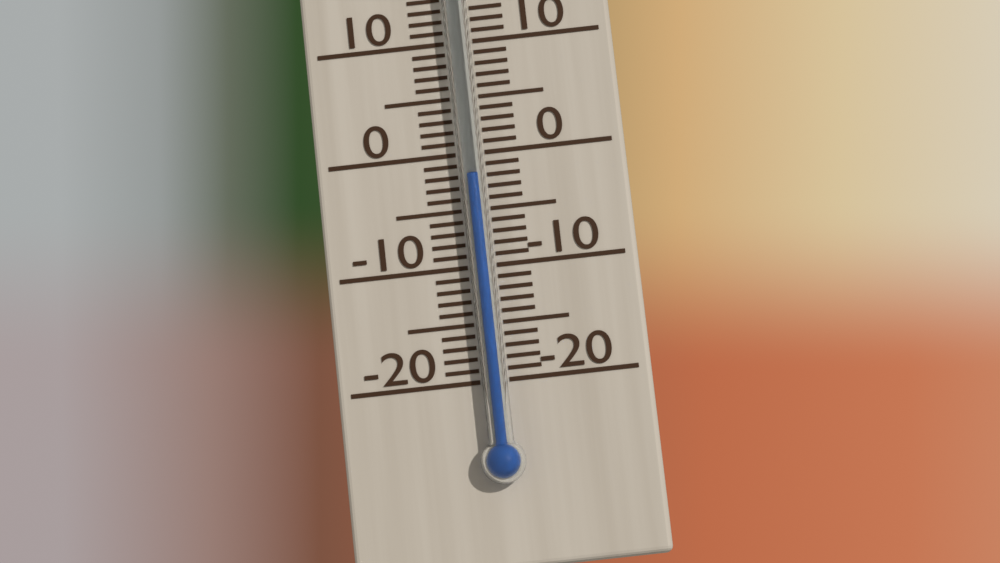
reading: -2 °C
